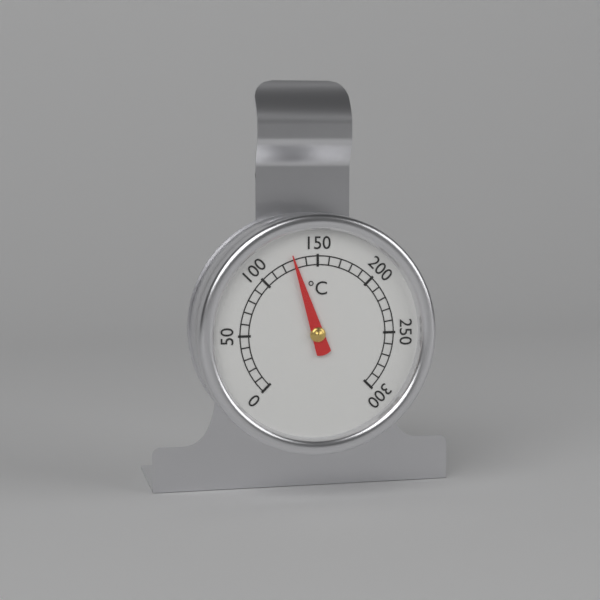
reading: 130 °C
